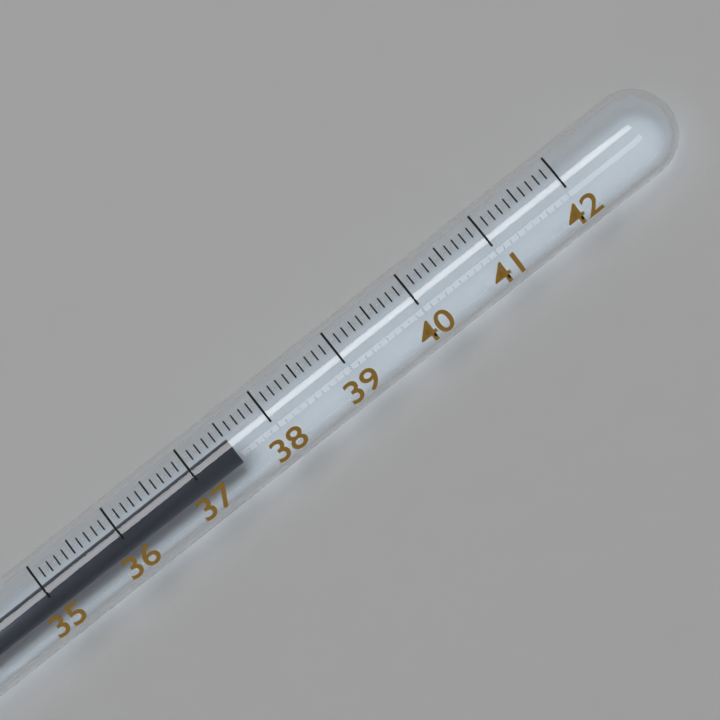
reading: 37.5 (no unit)
